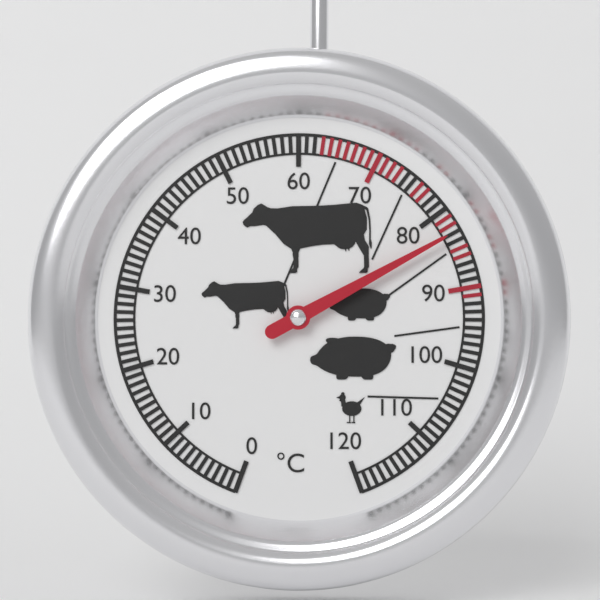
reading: 83 °C
